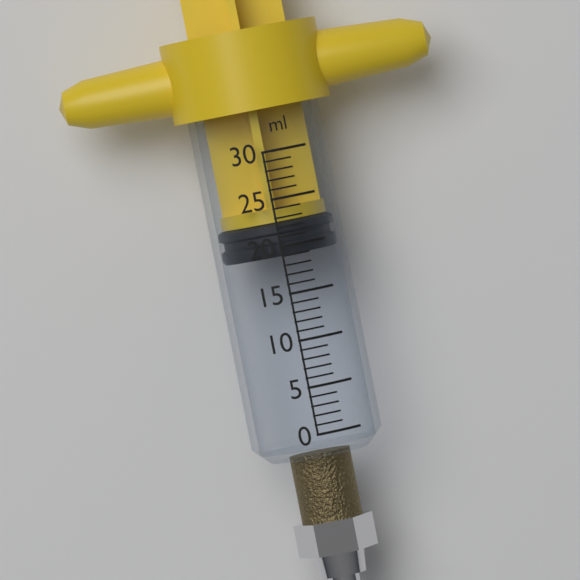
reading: 19 ml
